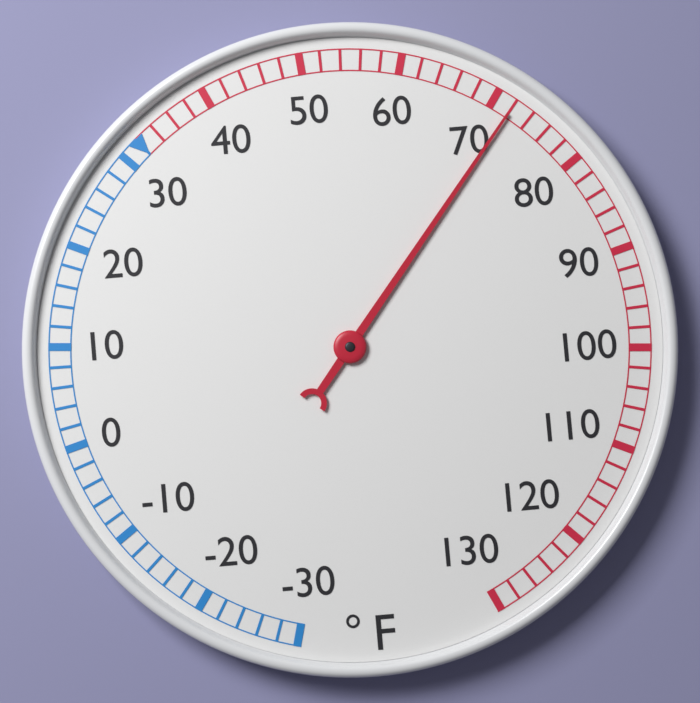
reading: 72 °F
